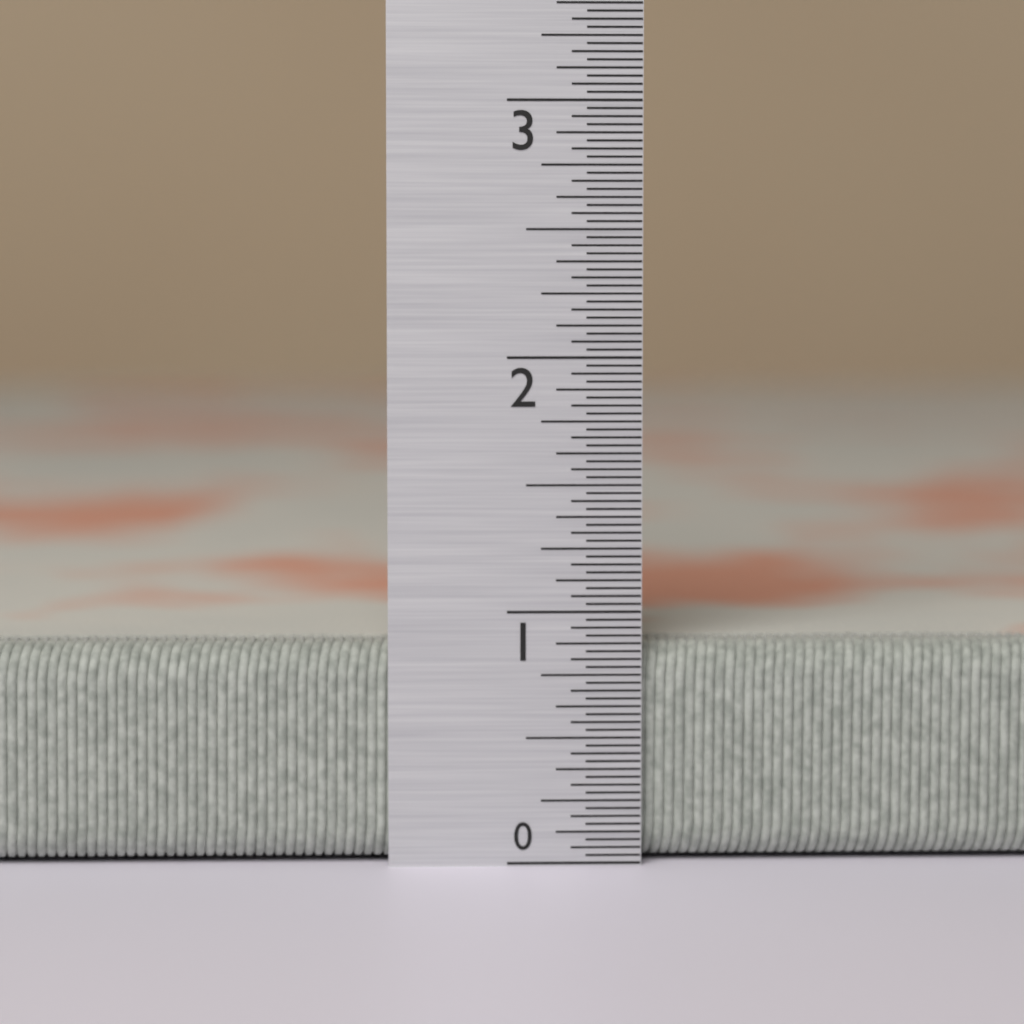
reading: 0.87500 in
